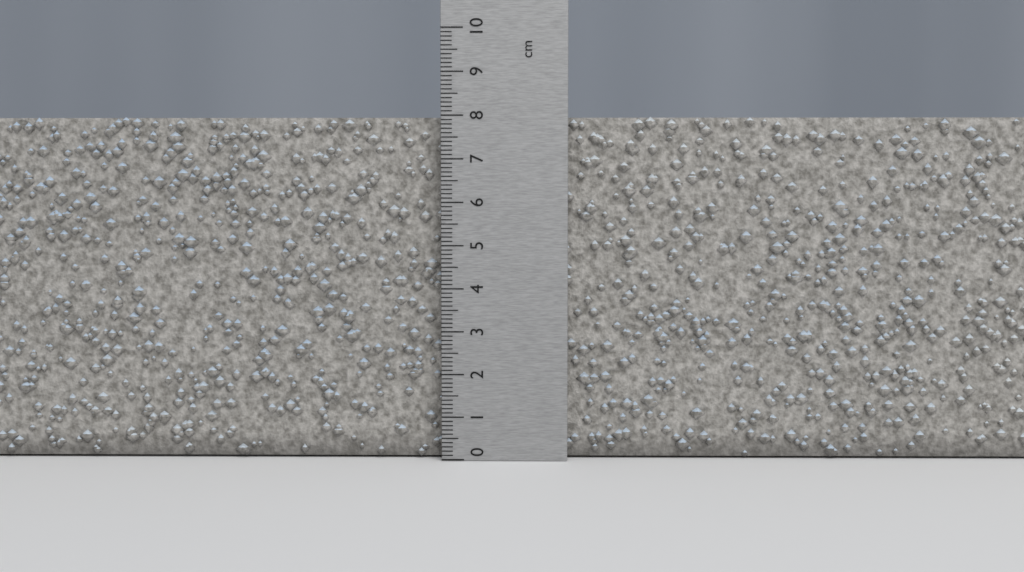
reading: 8.0 cm
